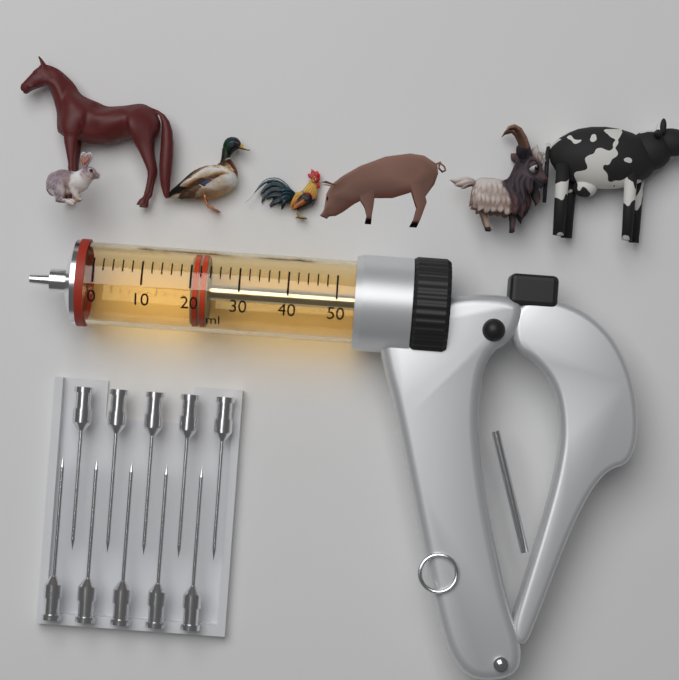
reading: 20 ml
